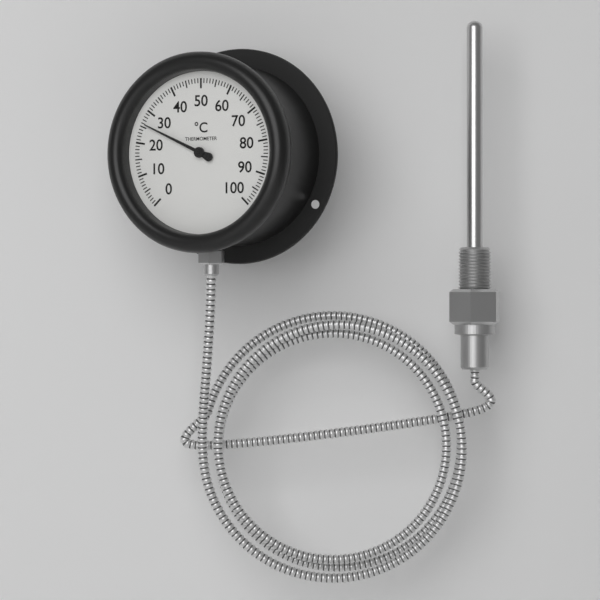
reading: 26 °C
